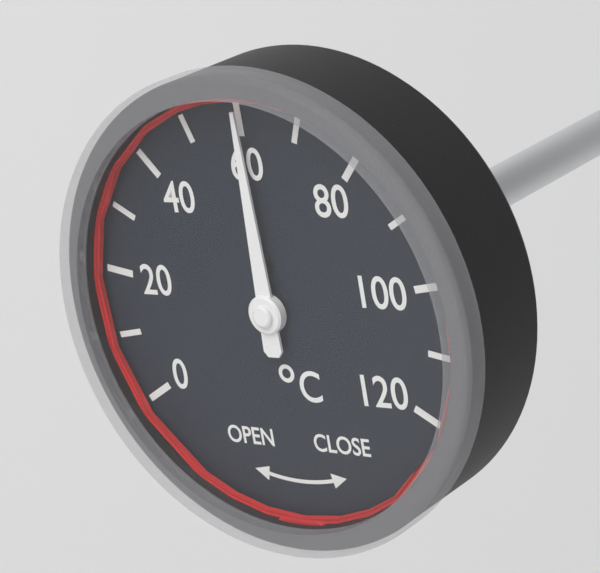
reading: 60 °C
